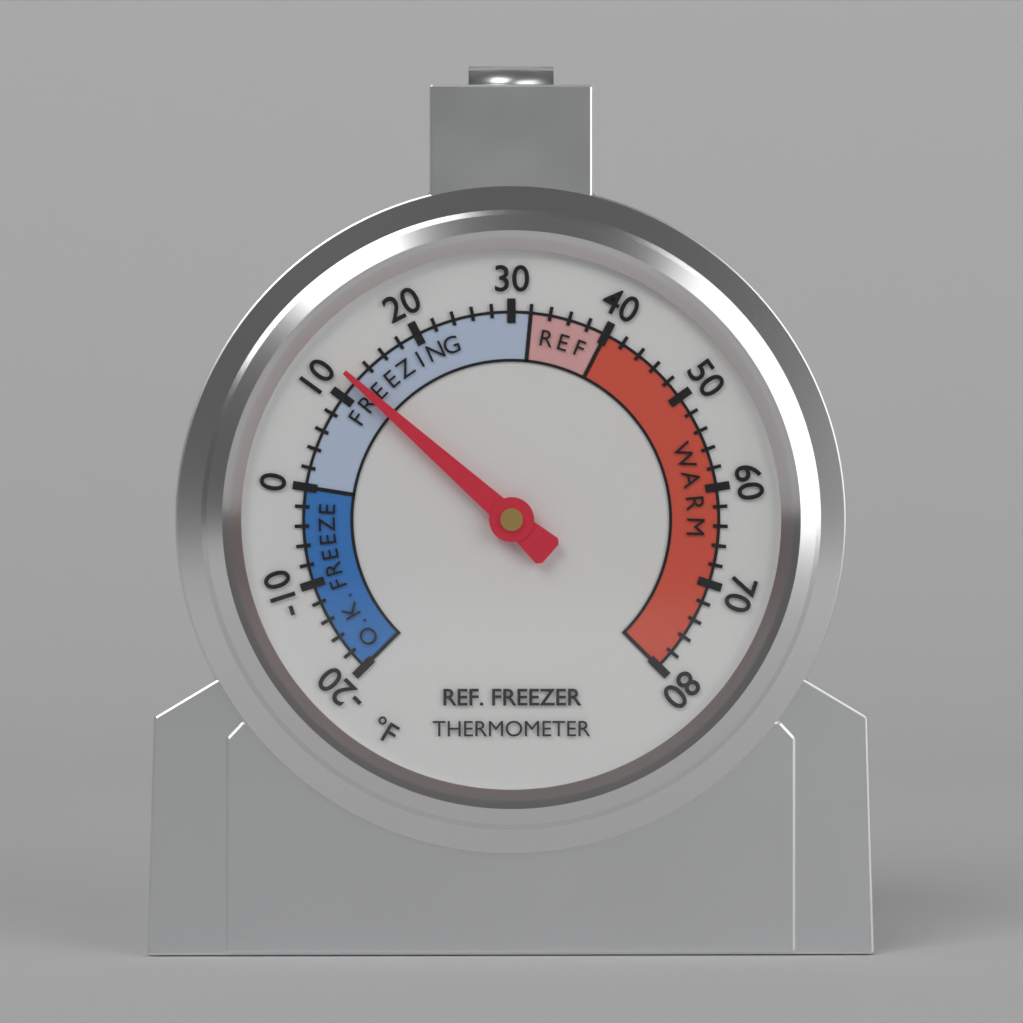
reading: 12 °F
